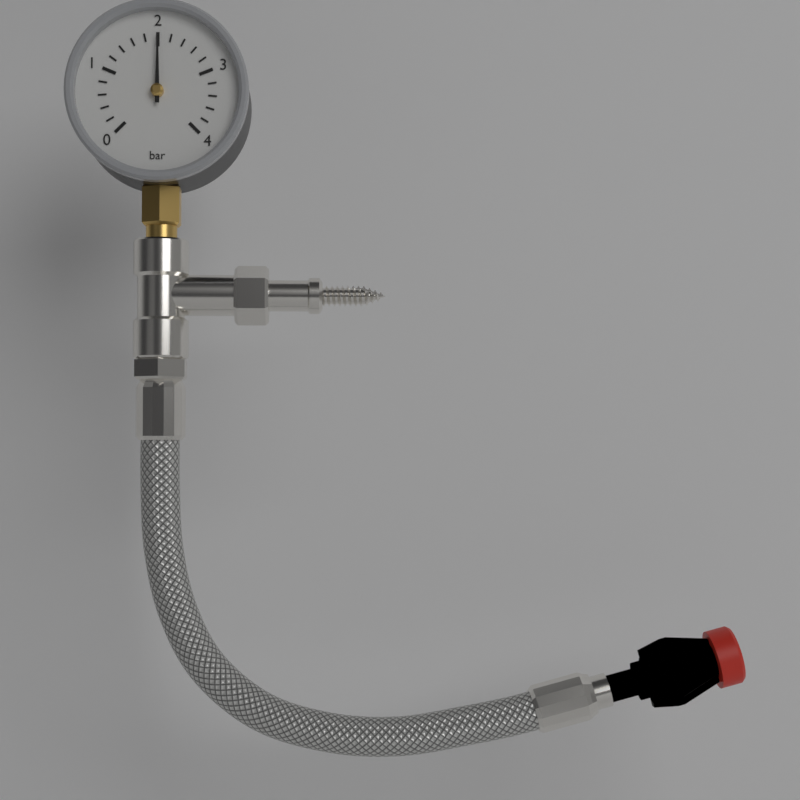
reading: 2.0 bar
